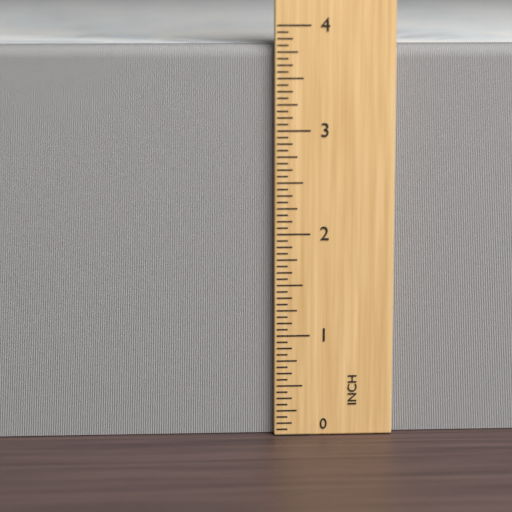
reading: 3.8125 in
